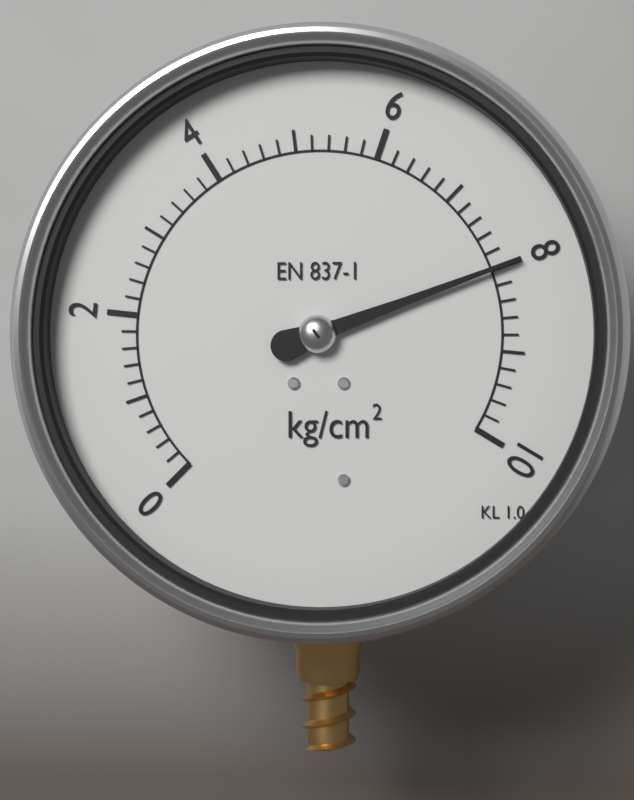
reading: 8.0 kg/cm²
